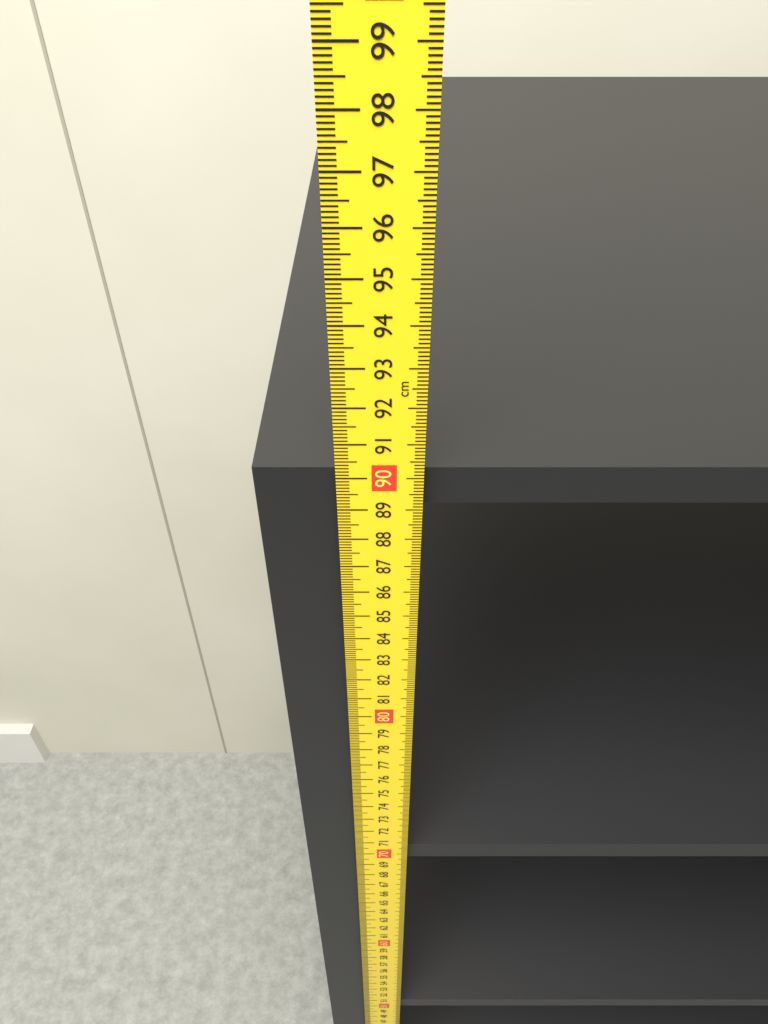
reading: 90.0 cm
